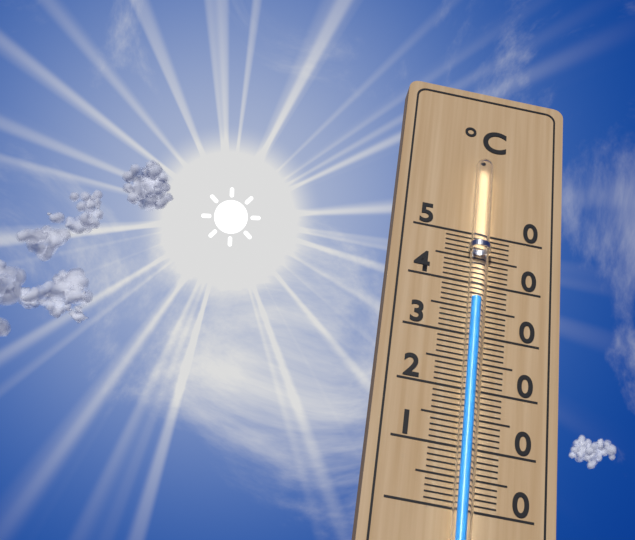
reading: 36 °C
